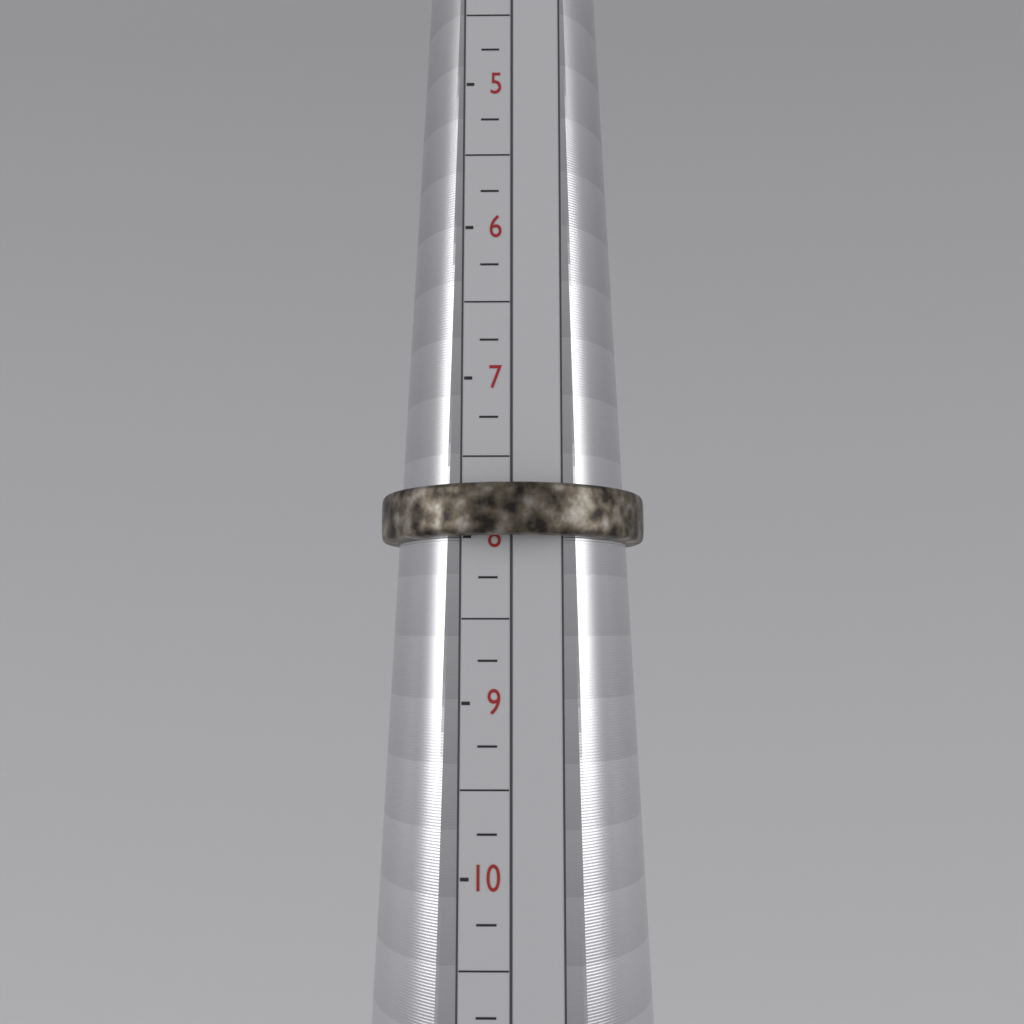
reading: 8.00 (no unit)
